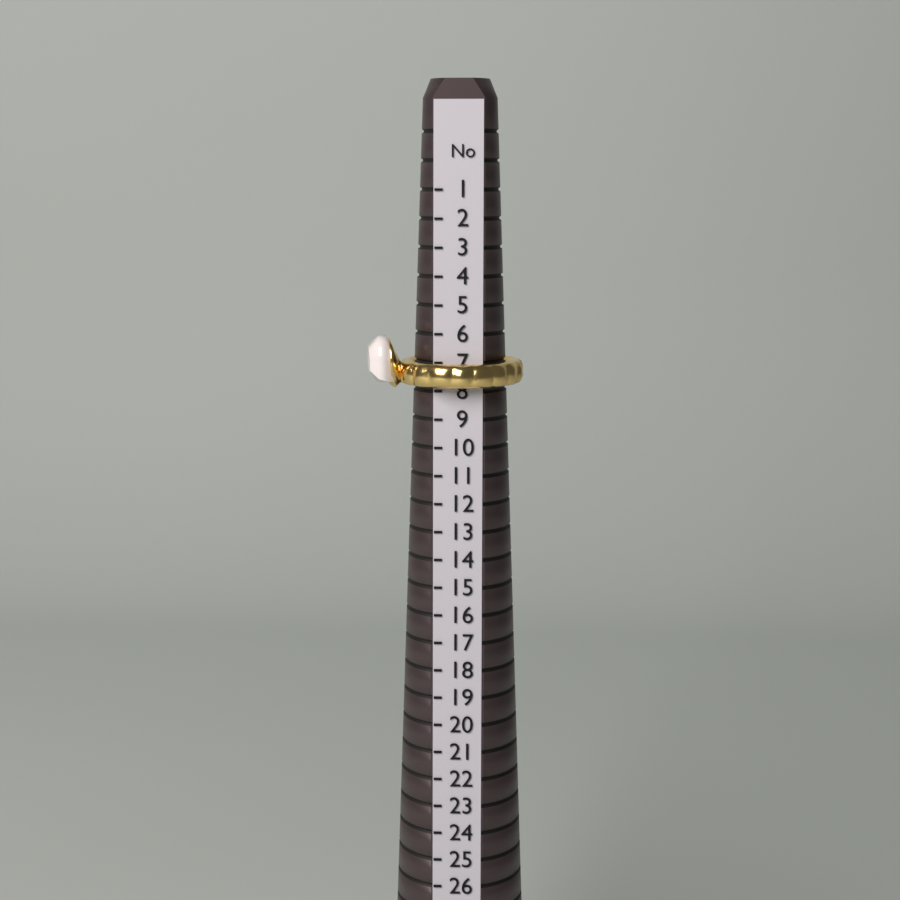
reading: 8 (no unit)
